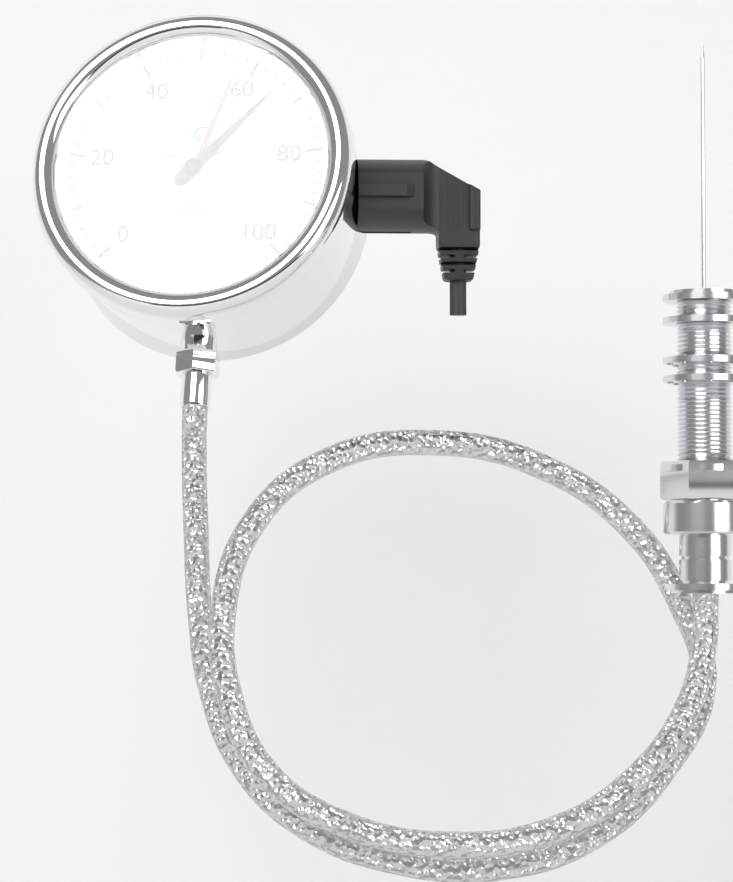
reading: 66 °C
